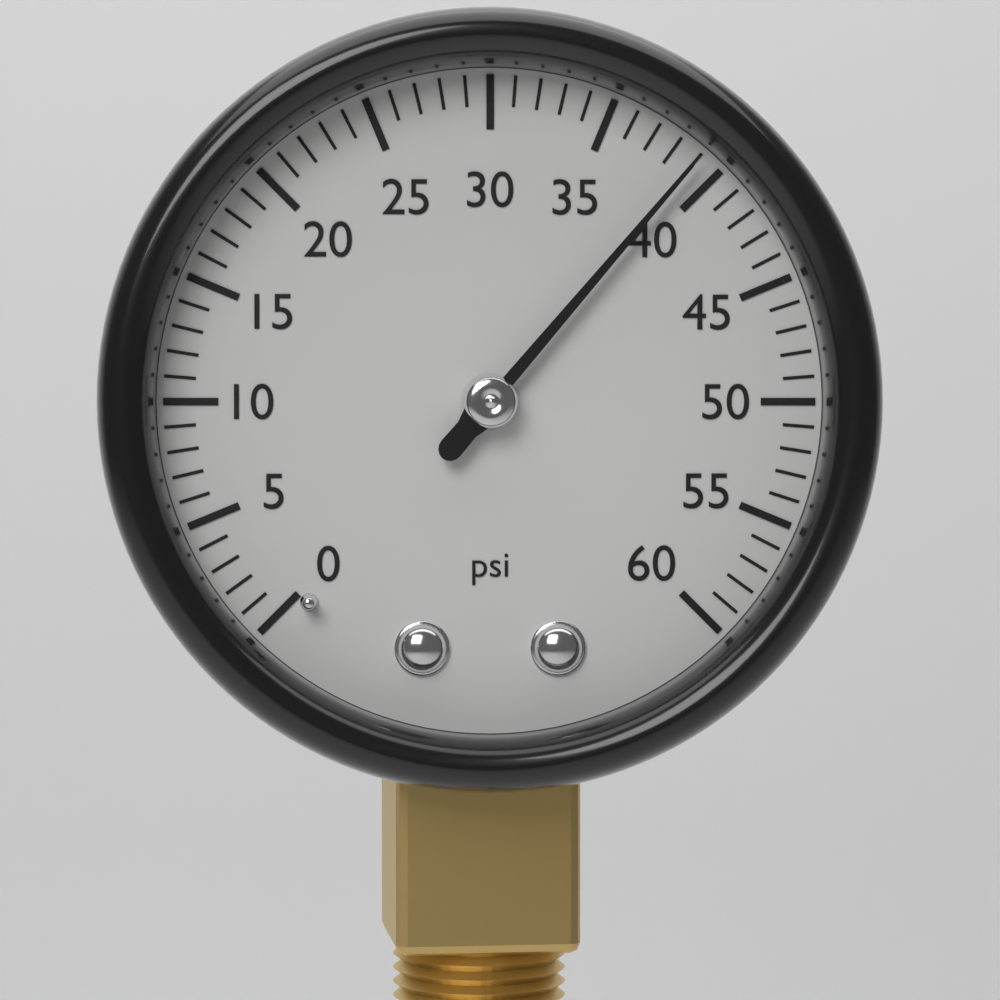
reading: 39 psi
